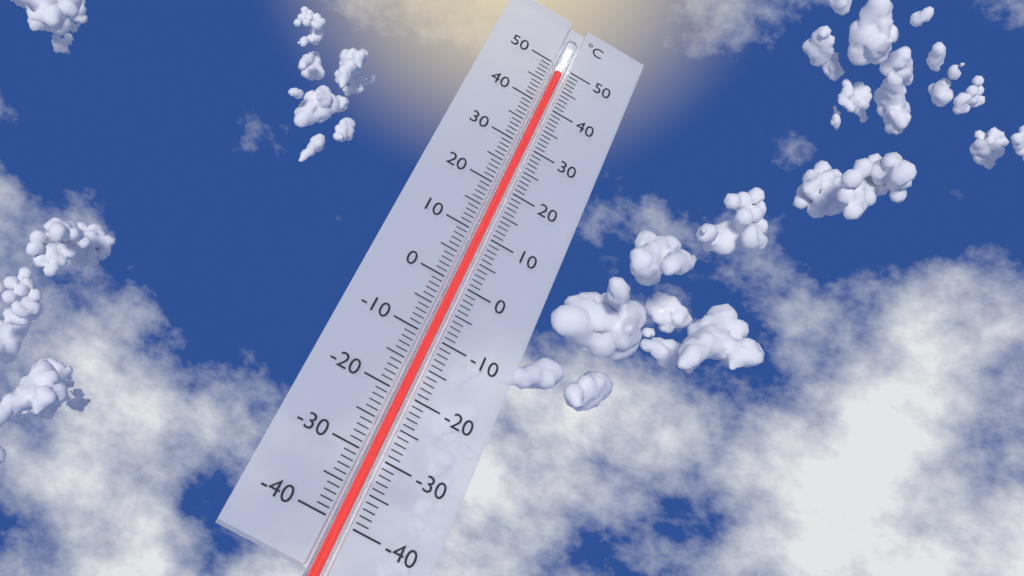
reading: 48 °C
